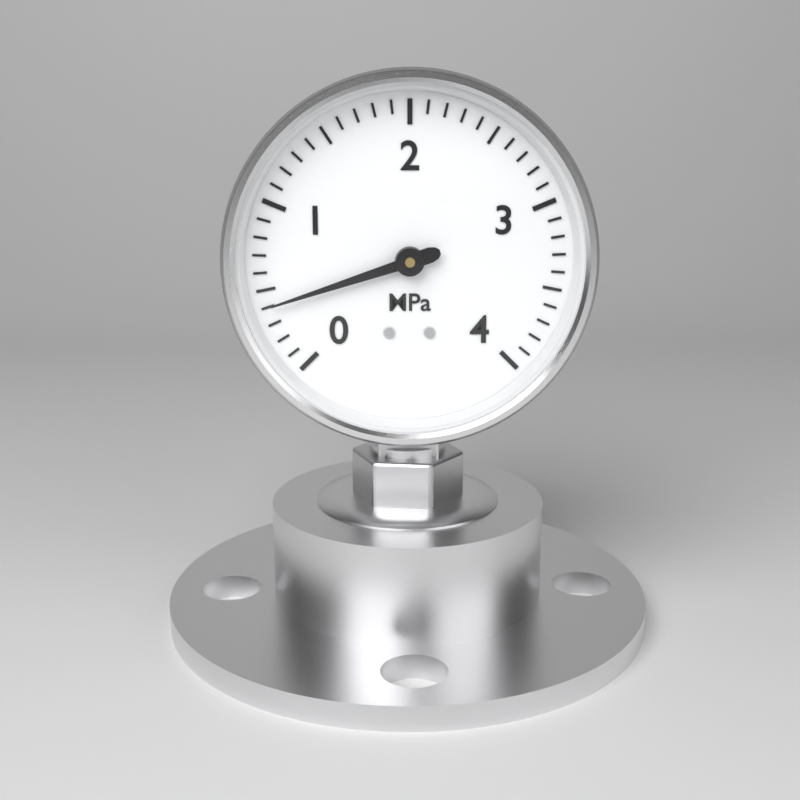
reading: 0.4 MPa
